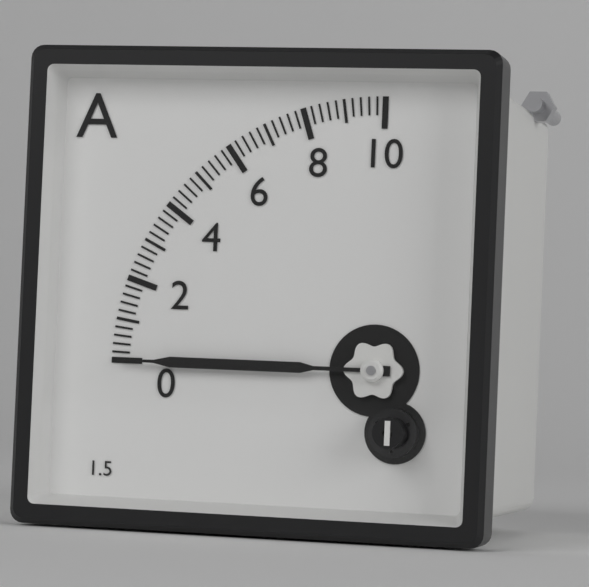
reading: 0.0 A
